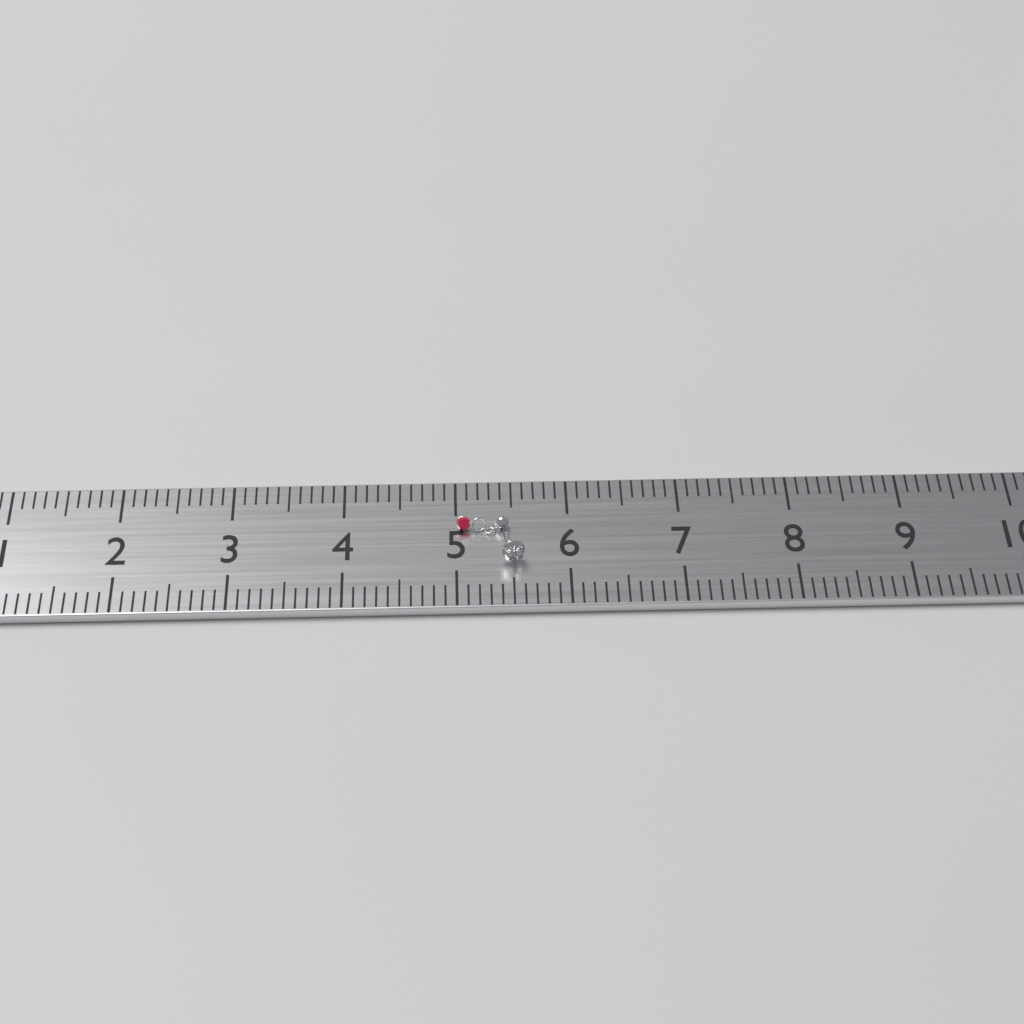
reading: 5.6 cm
